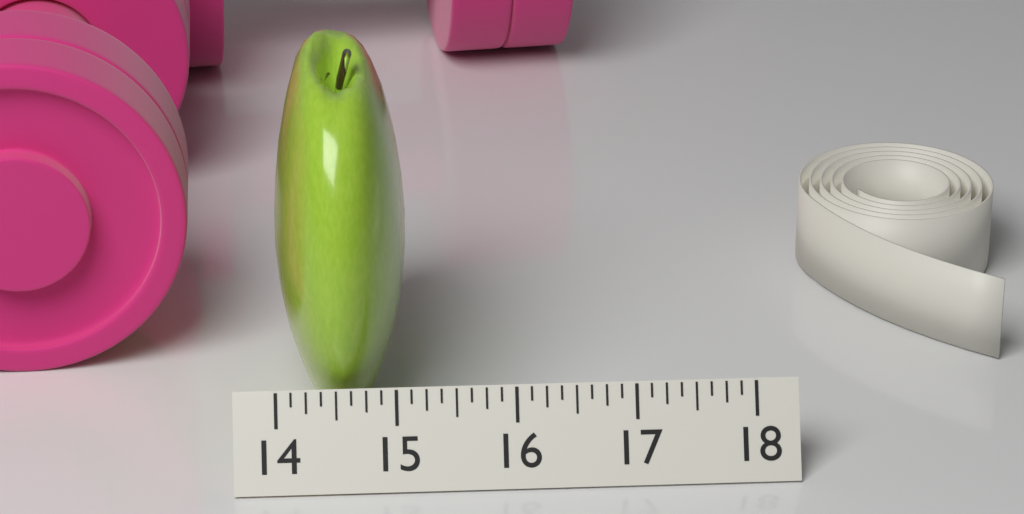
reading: 15.125 (no unit)
